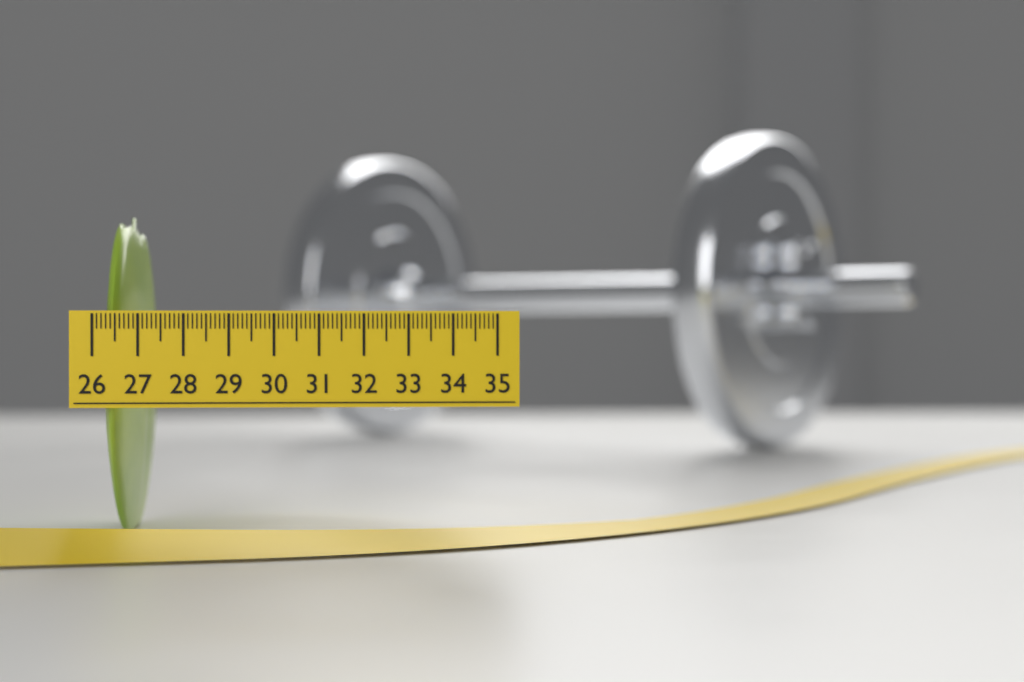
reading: 26.8 (no unit)
